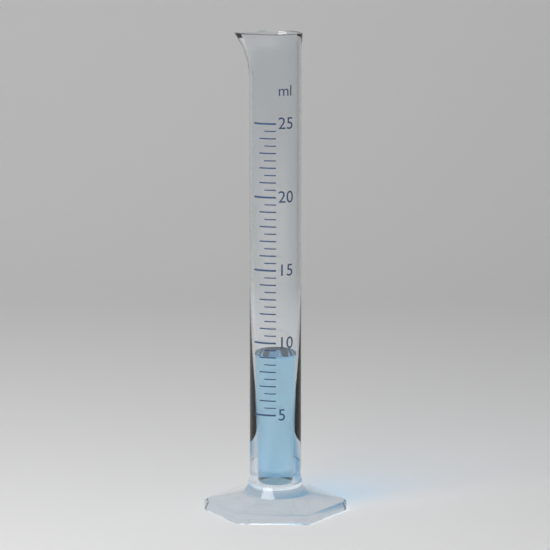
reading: 9.0 ml
